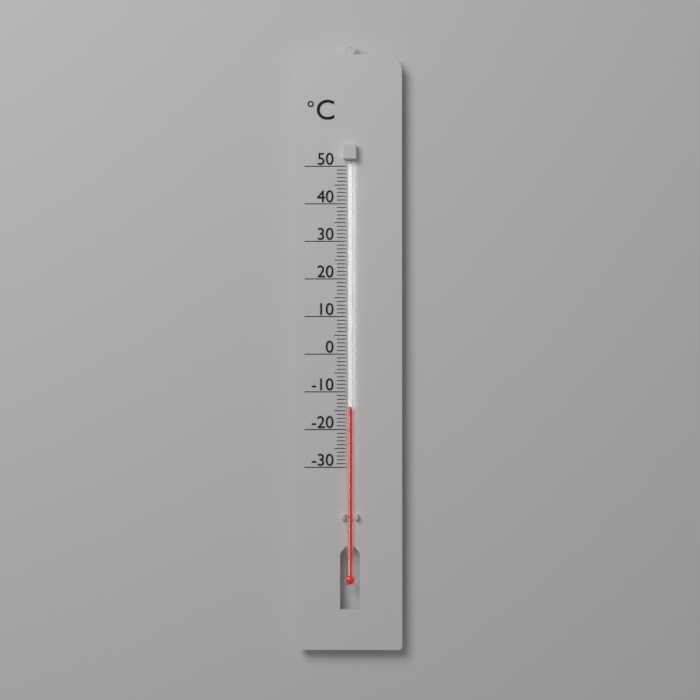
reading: -14 °C
